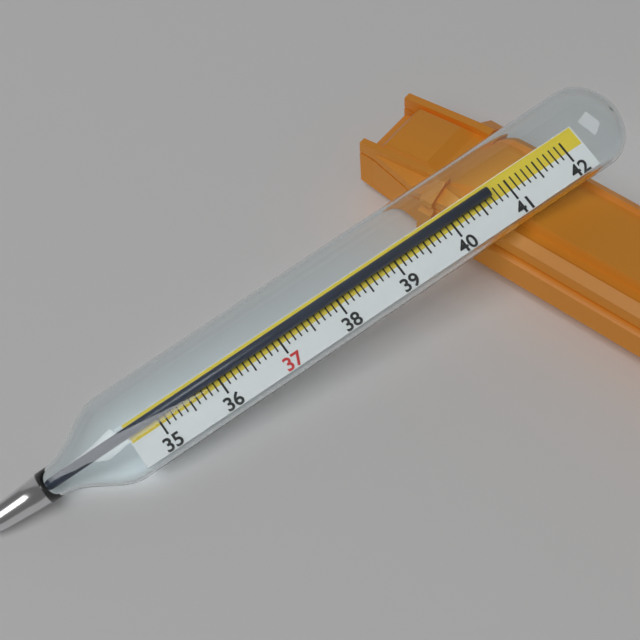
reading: 40.7 (no unit)
